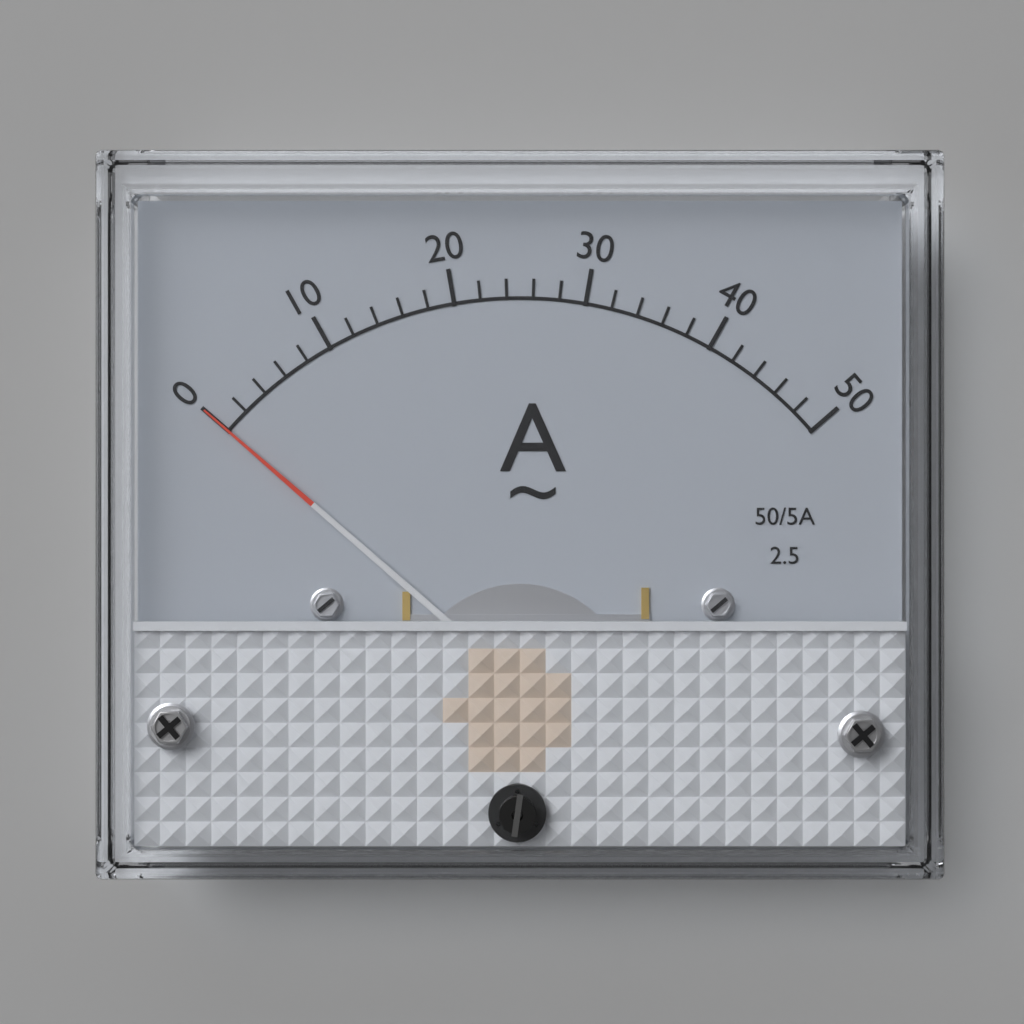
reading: 0 A
